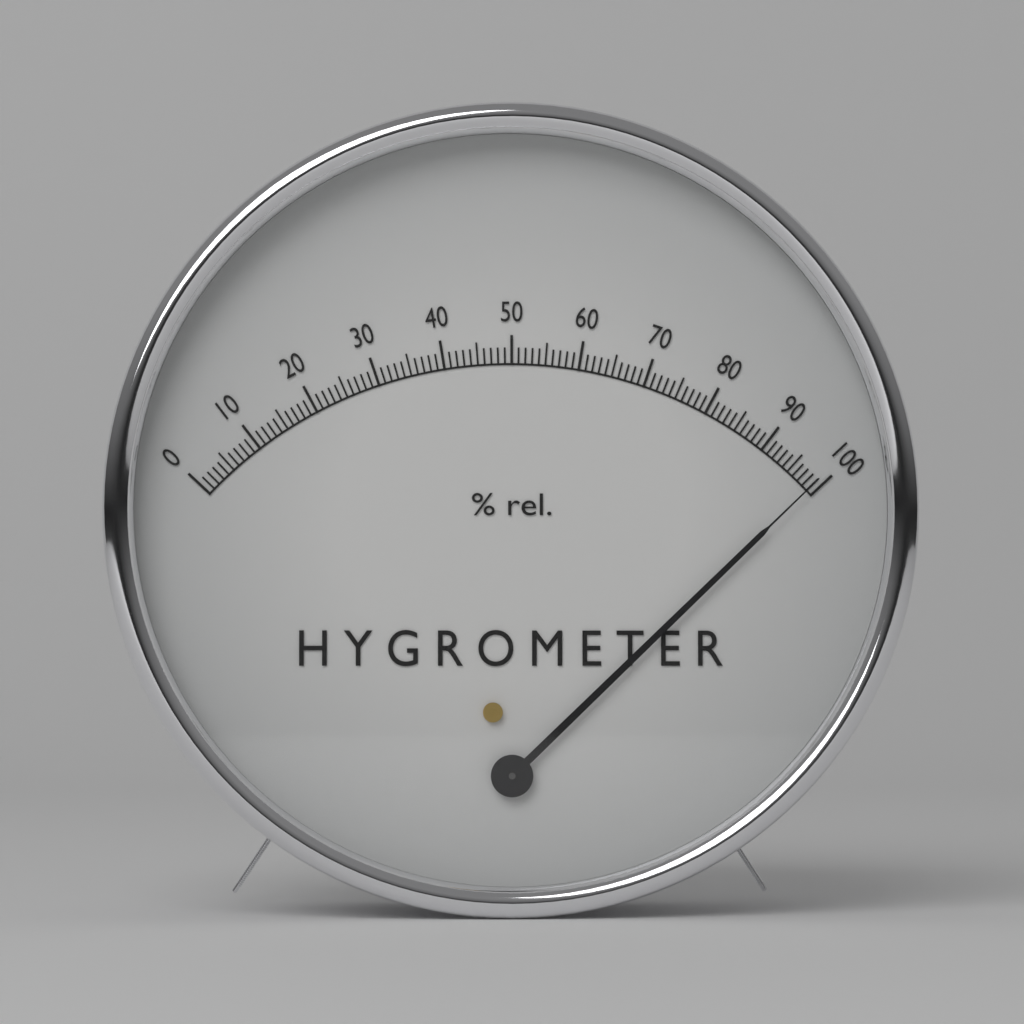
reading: 99 %
